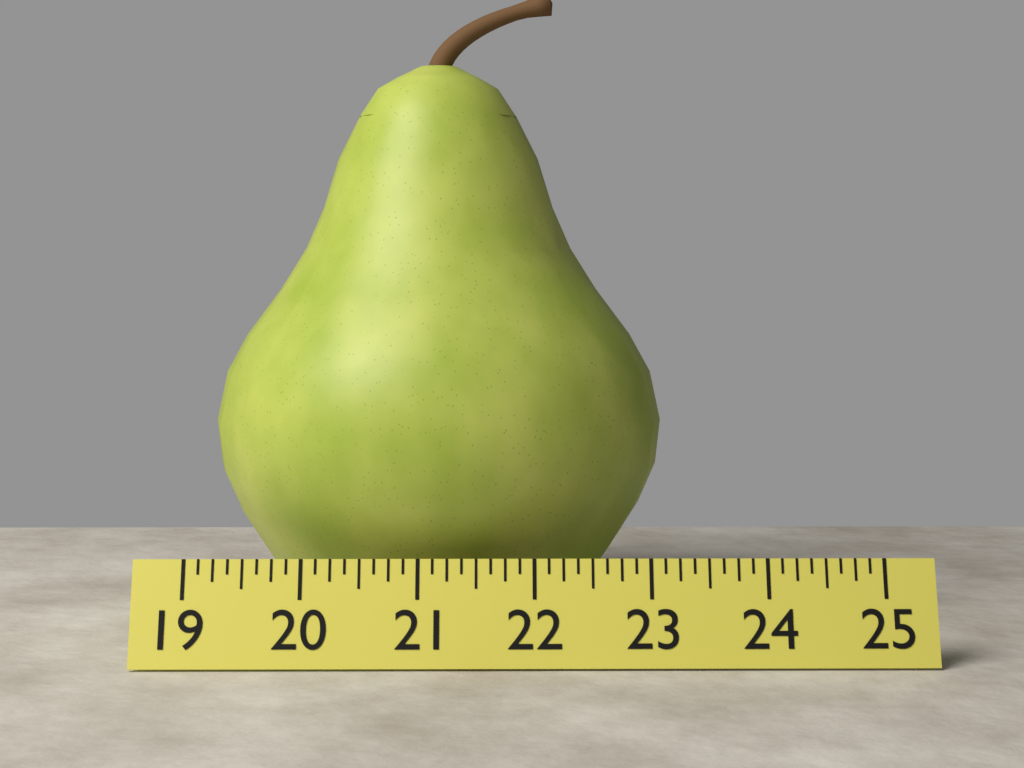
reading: 23.250 (no unit)
